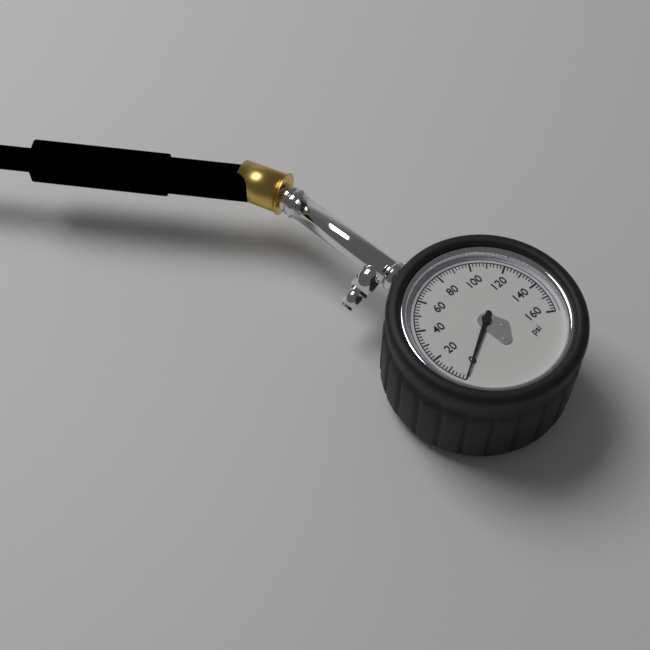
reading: 0 psi
